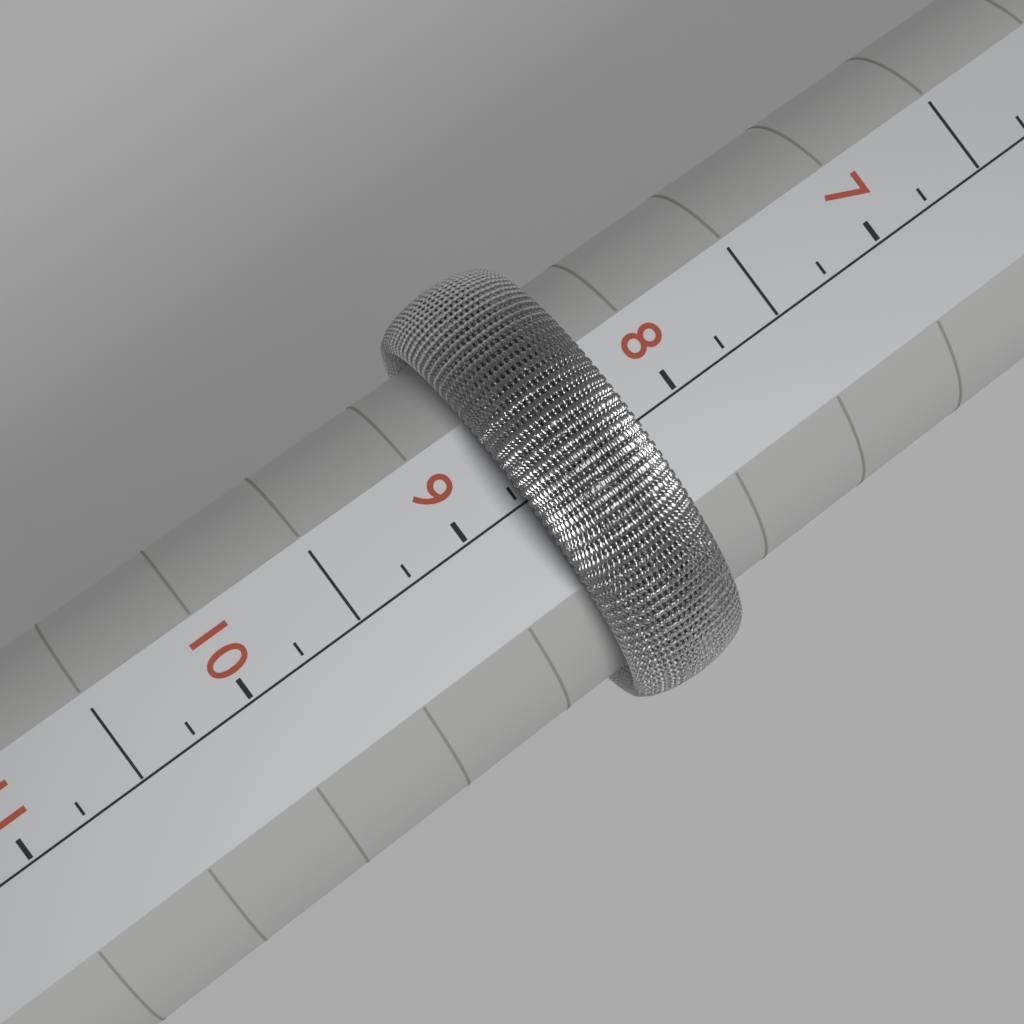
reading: 8.75 (no unit)
